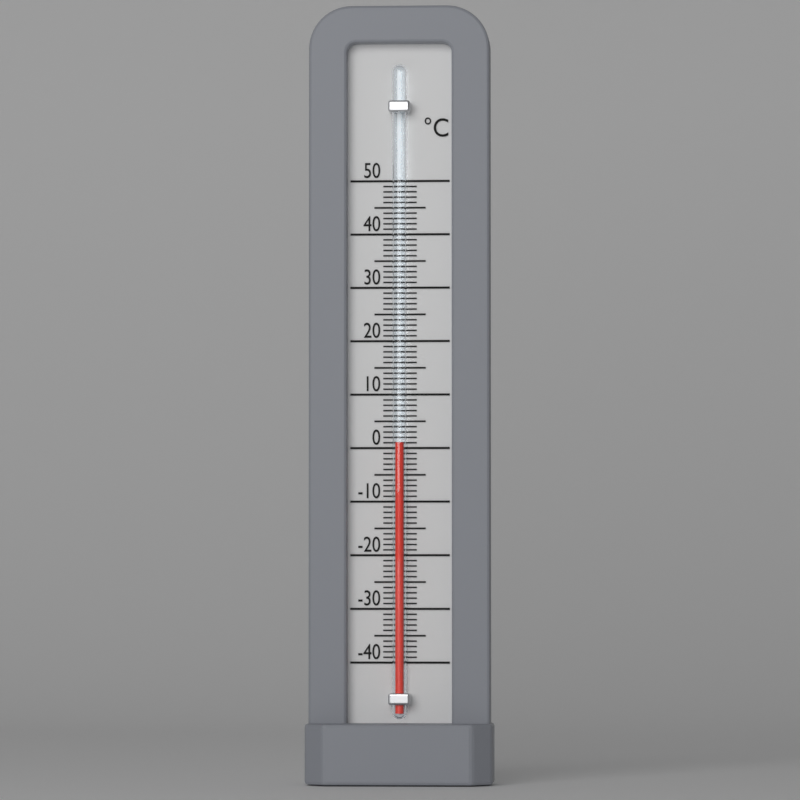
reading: 1 °C
